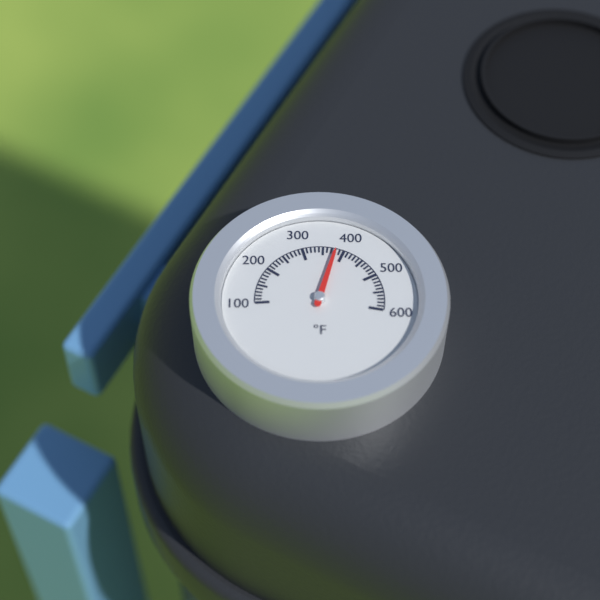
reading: 380 °F
